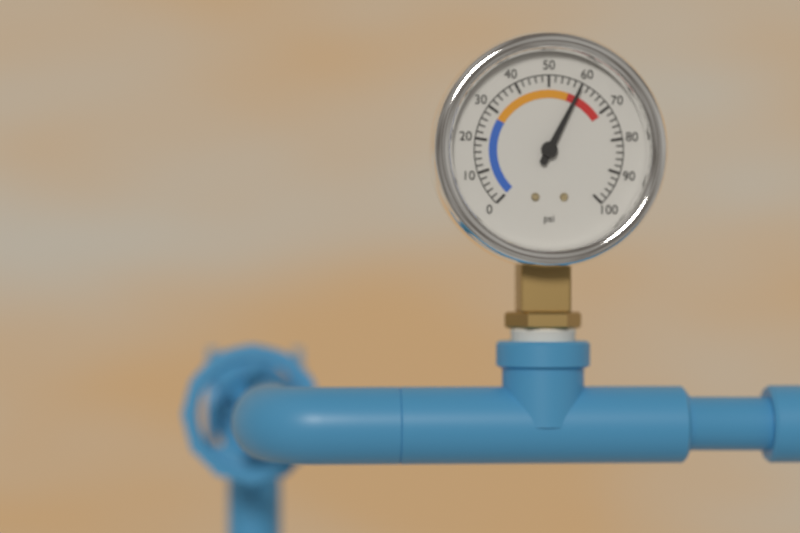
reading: 60 psi
